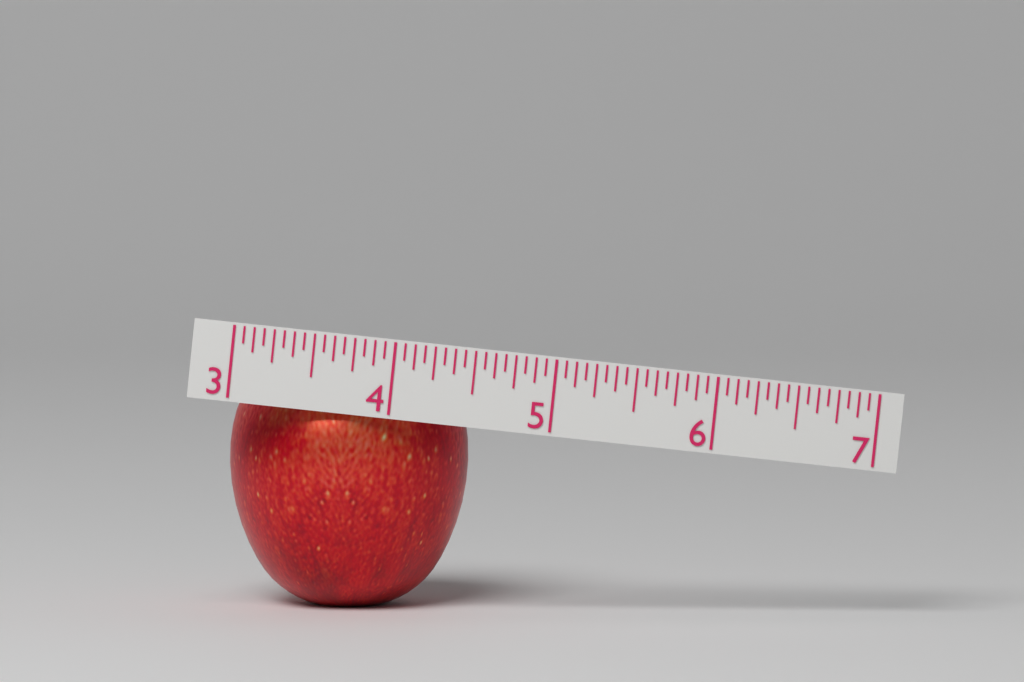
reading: 4.5000 (no unit)
